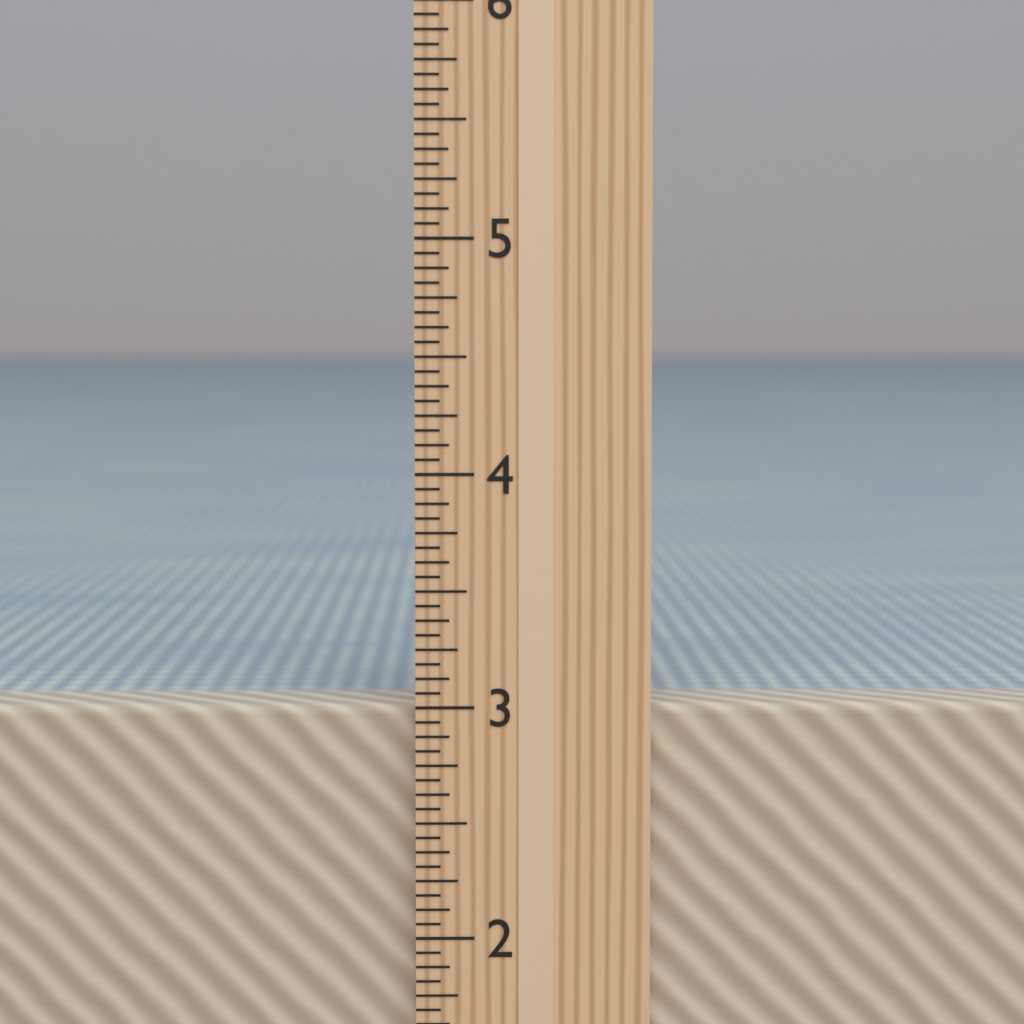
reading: 3.0000 in
